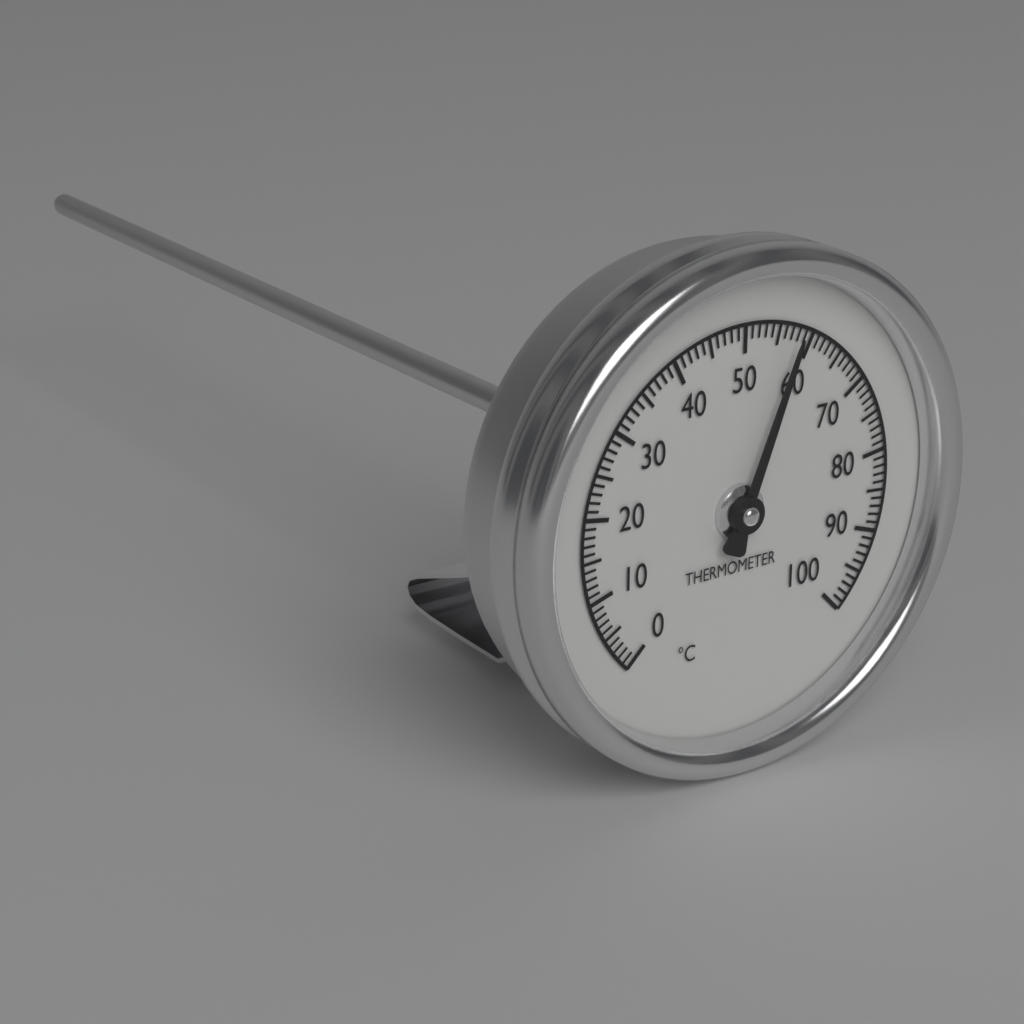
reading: 58 °C
